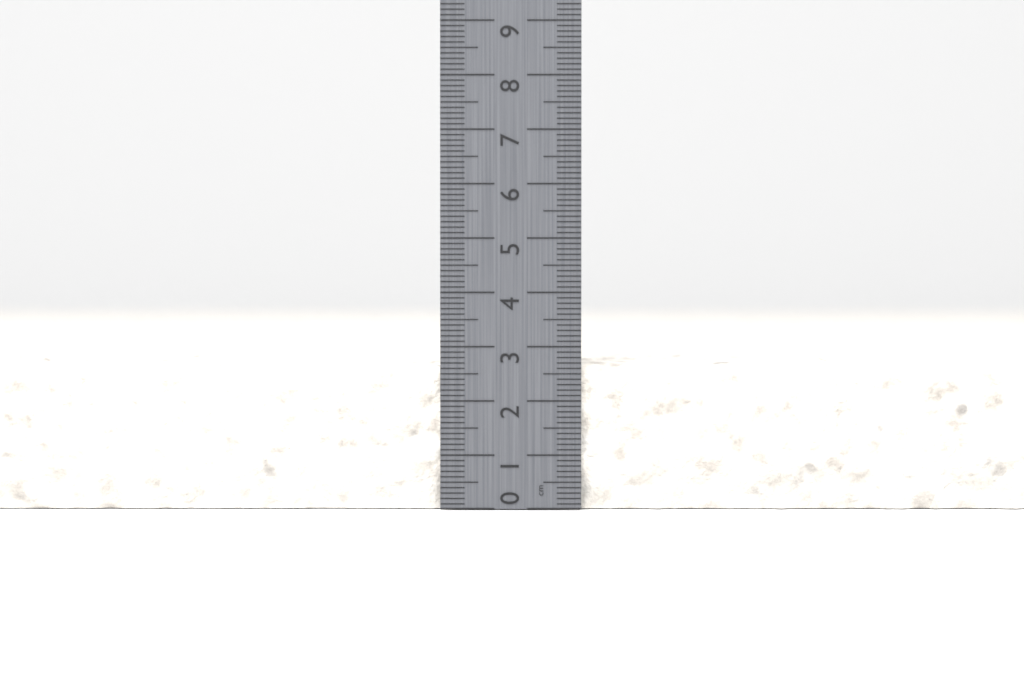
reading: 2.7 cm
